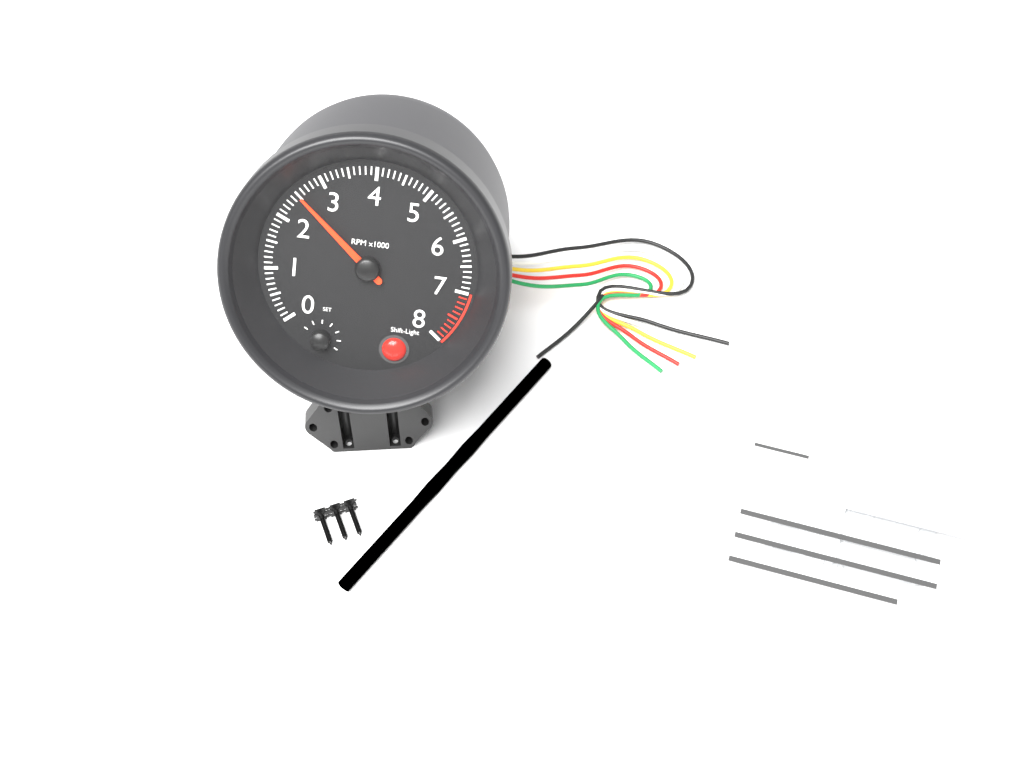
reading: 2500 RPM
